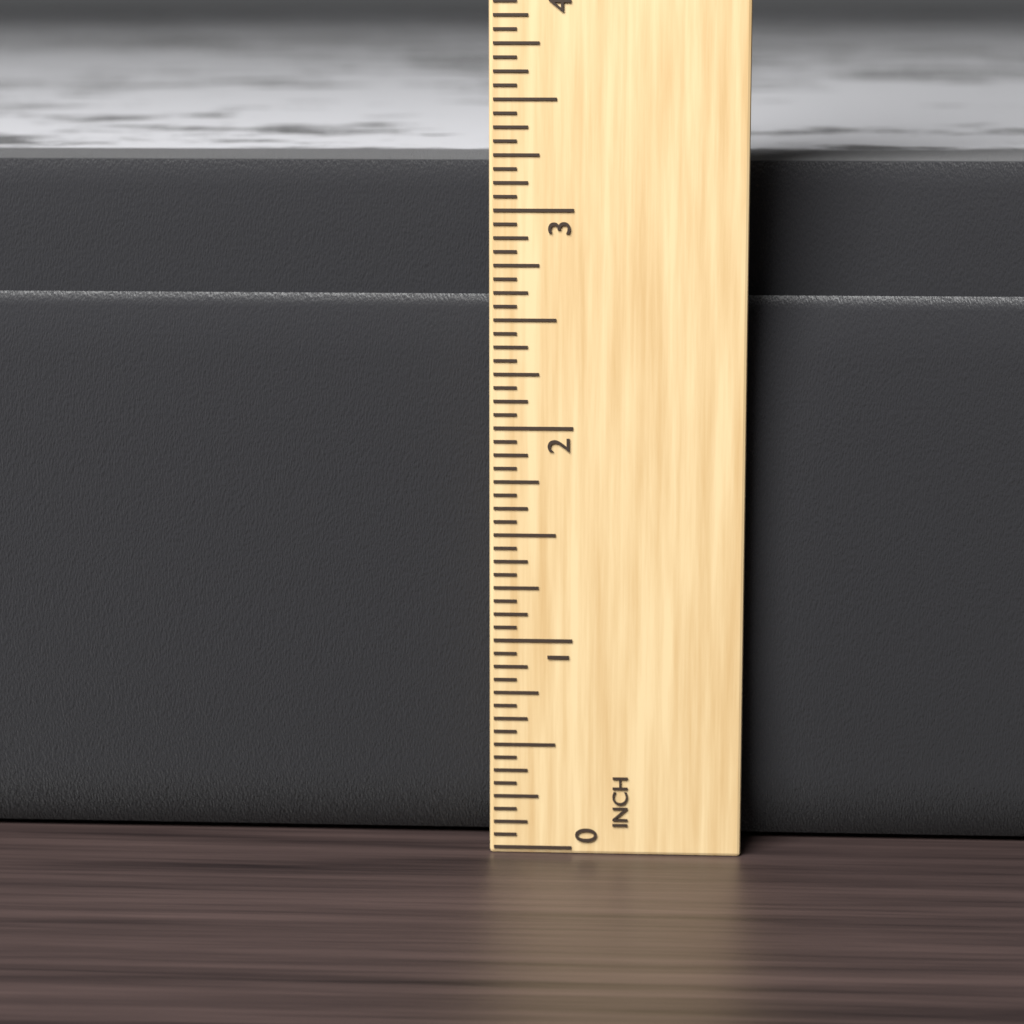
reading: 3.1875 in
